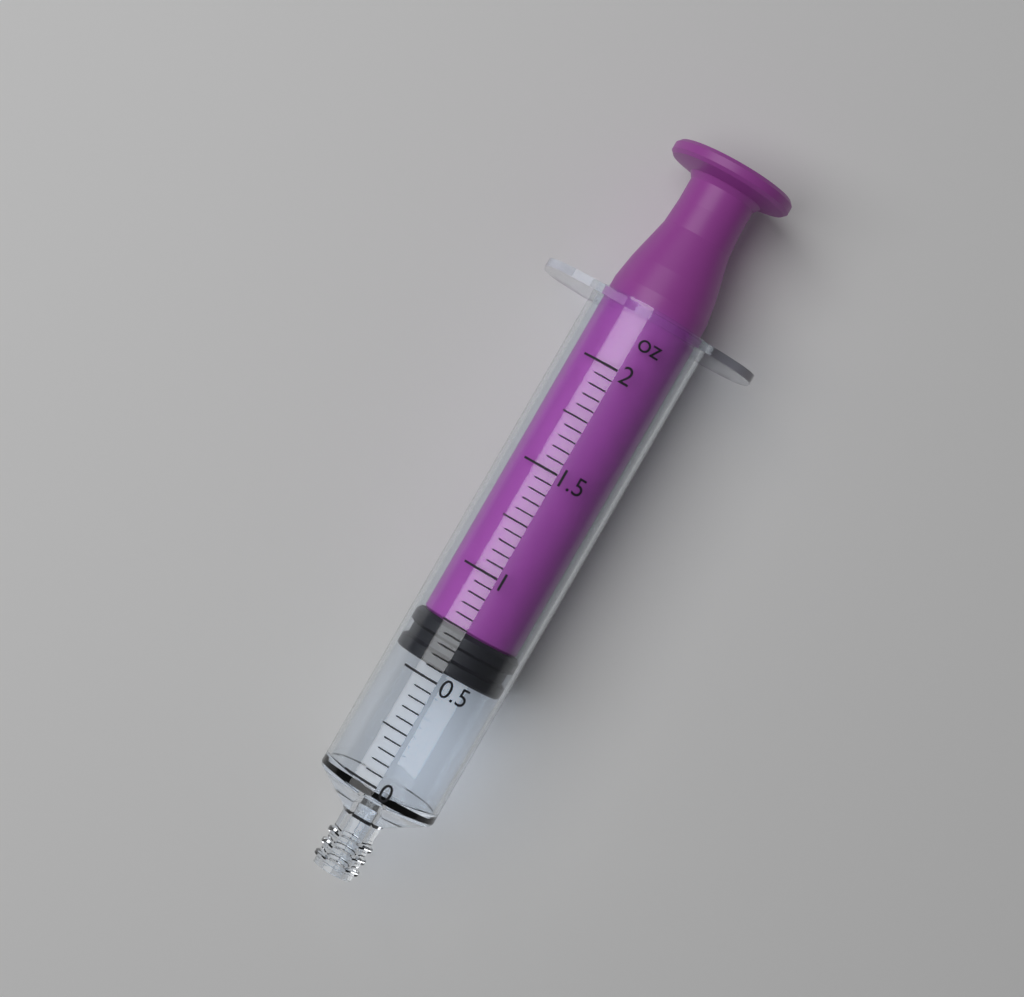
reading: 0.55 oz
